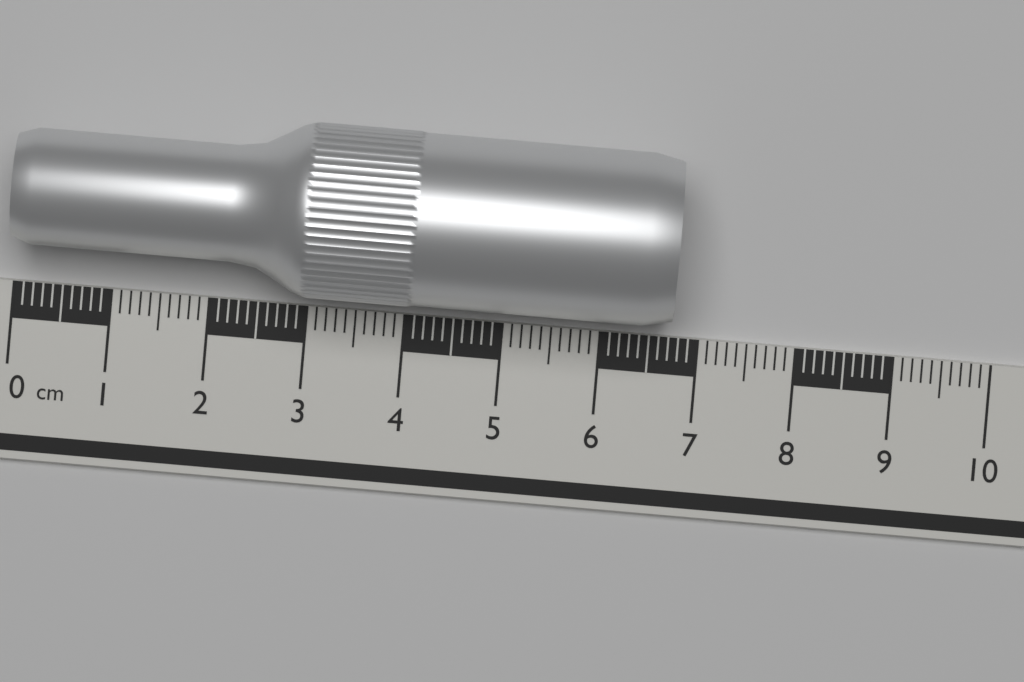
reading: 6.7 cm
